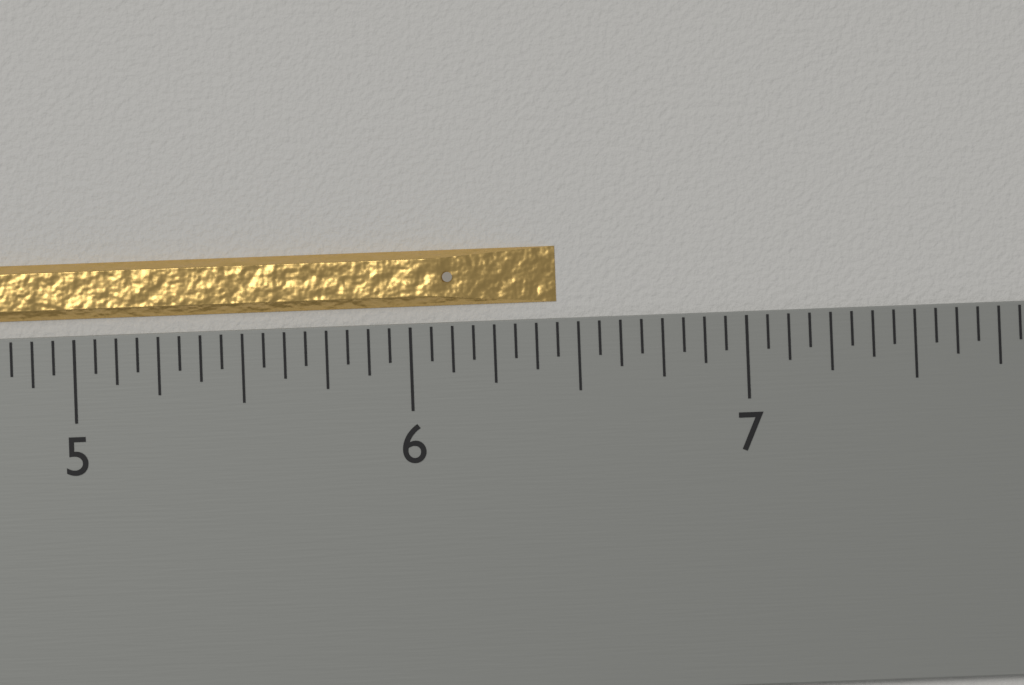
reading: 6.4375 inch
